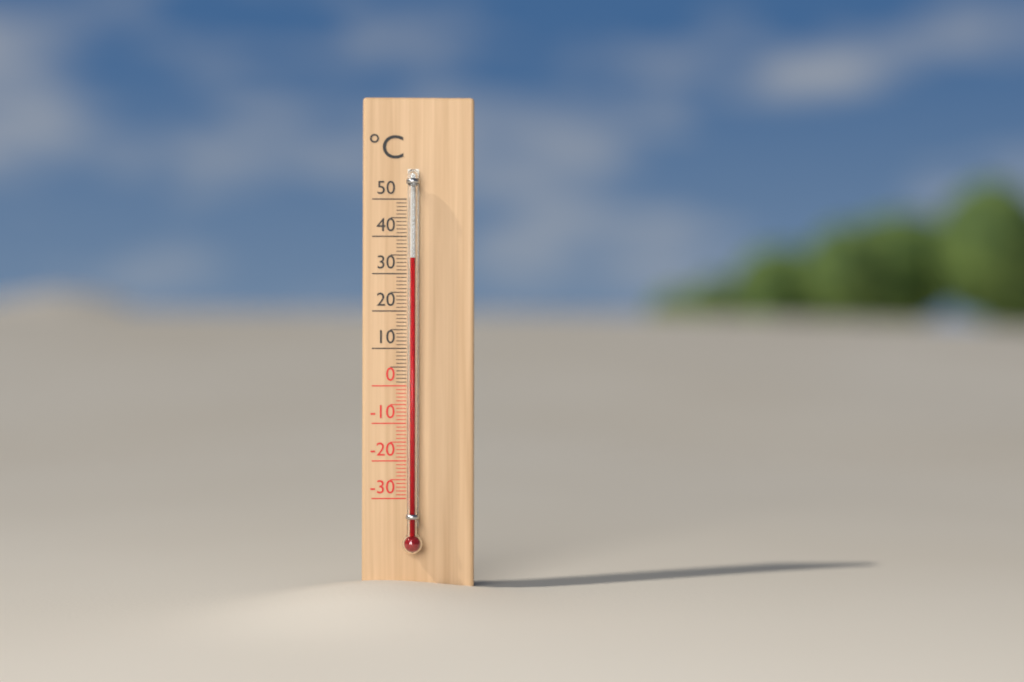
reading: 34 °C
